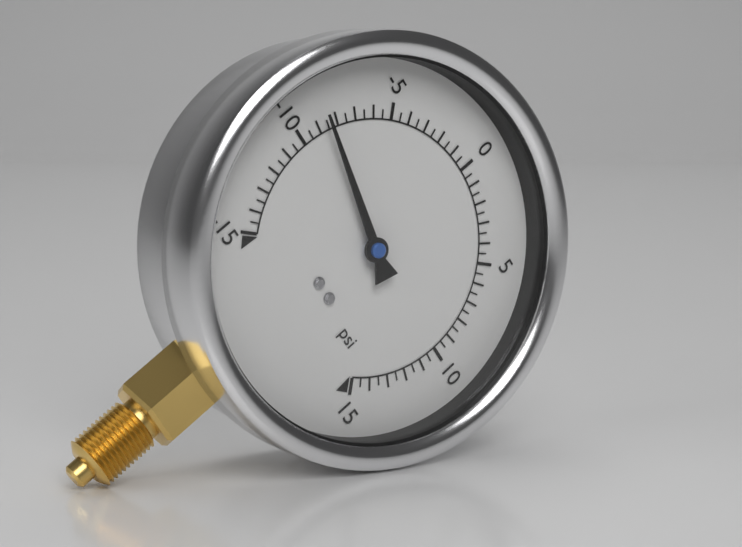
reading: -8.5 psi
